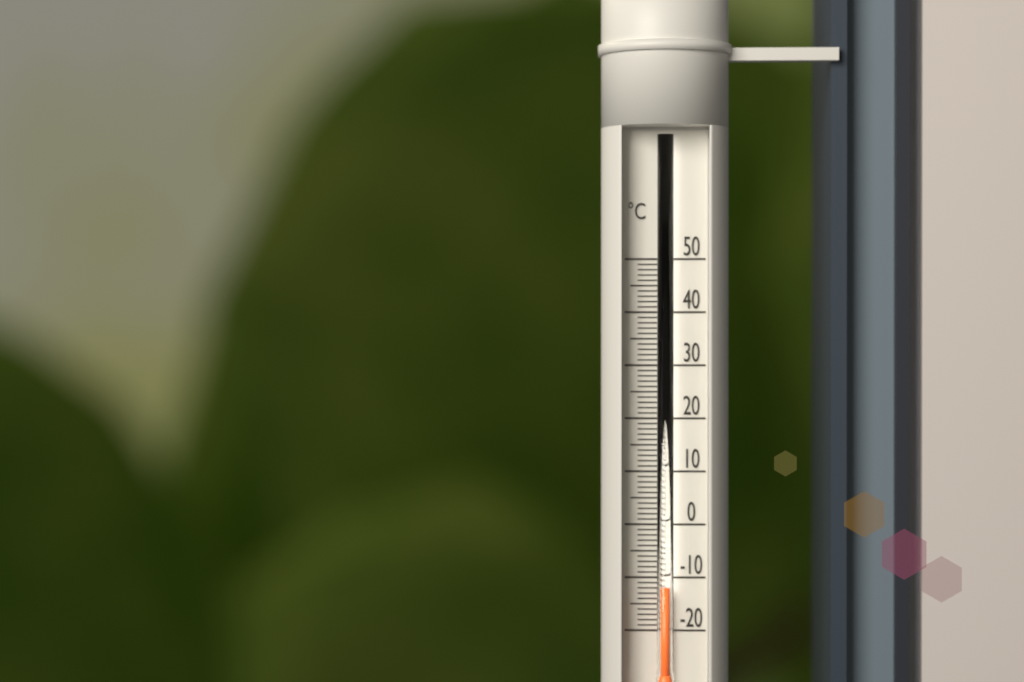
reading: -12 °C
